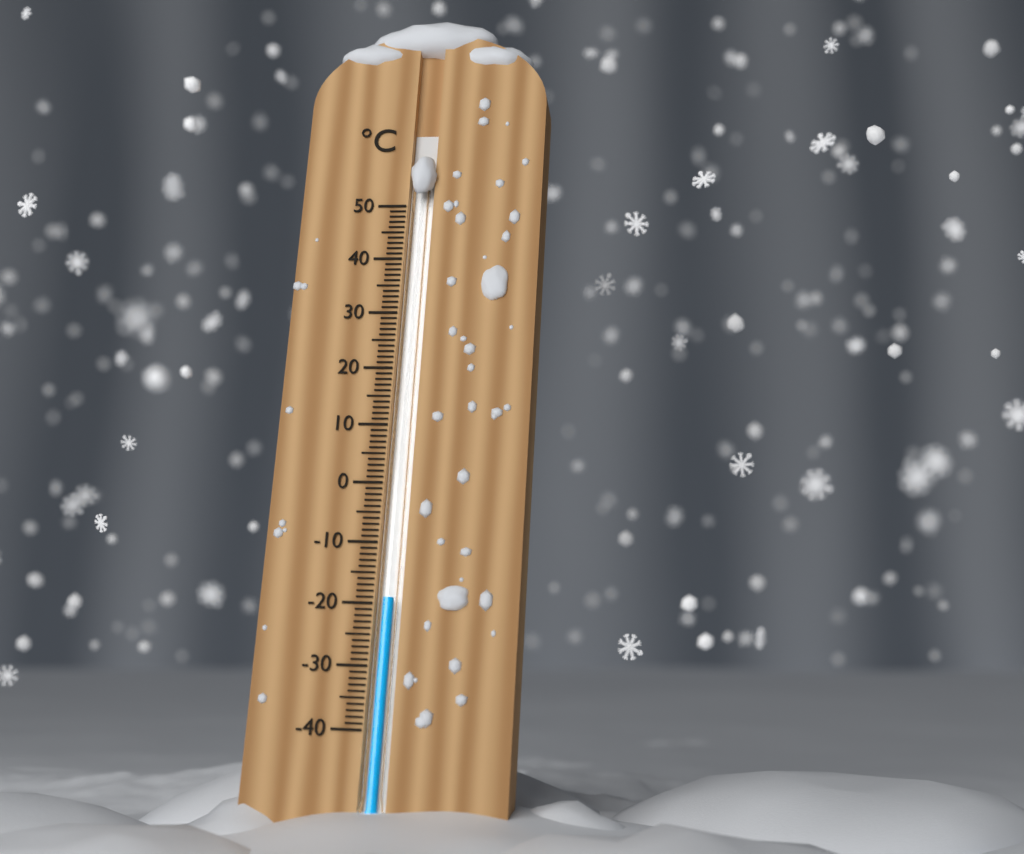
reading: -19 °C
